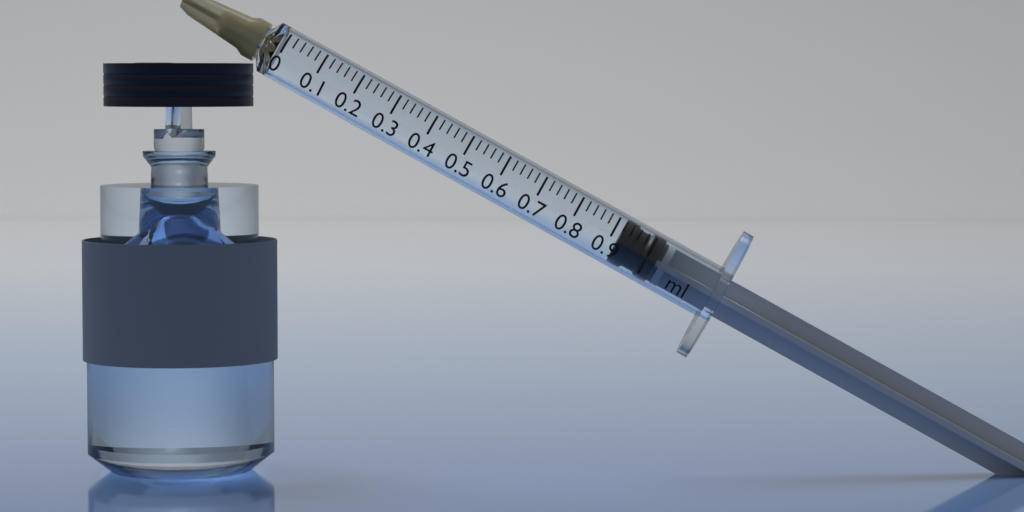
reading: 0.92 ml
